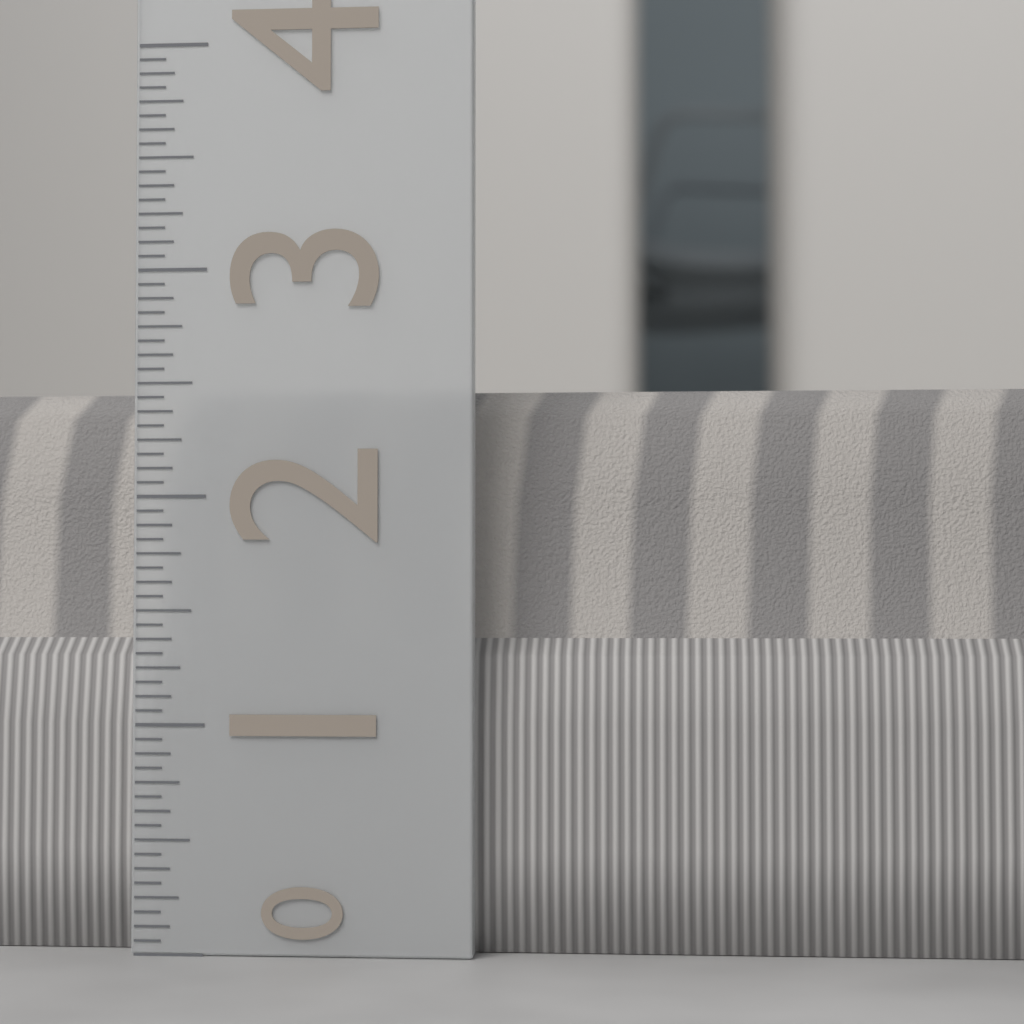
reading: 2.5000 (no unit)
